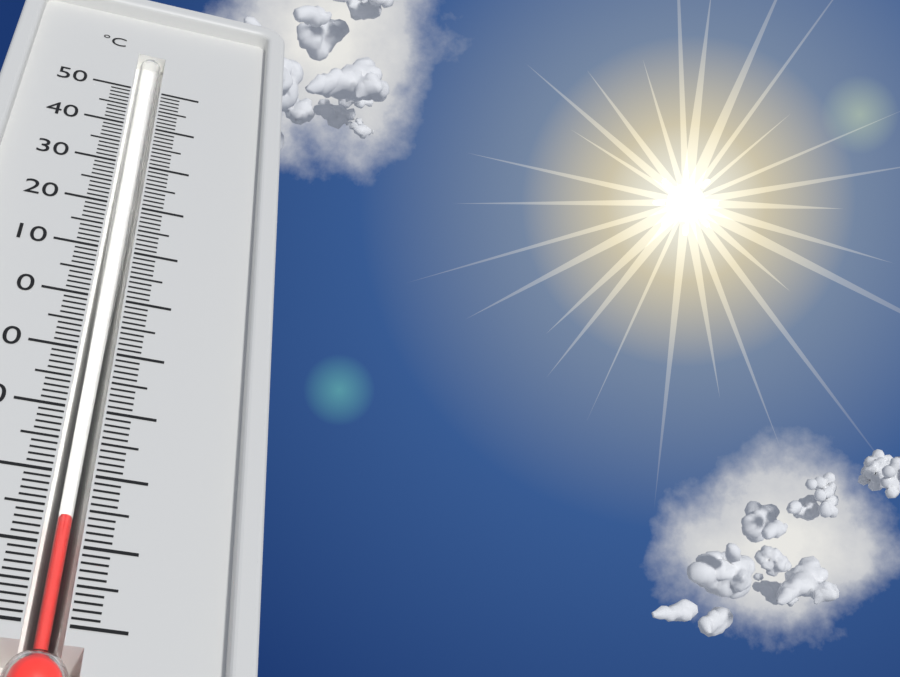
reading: -36 °C
